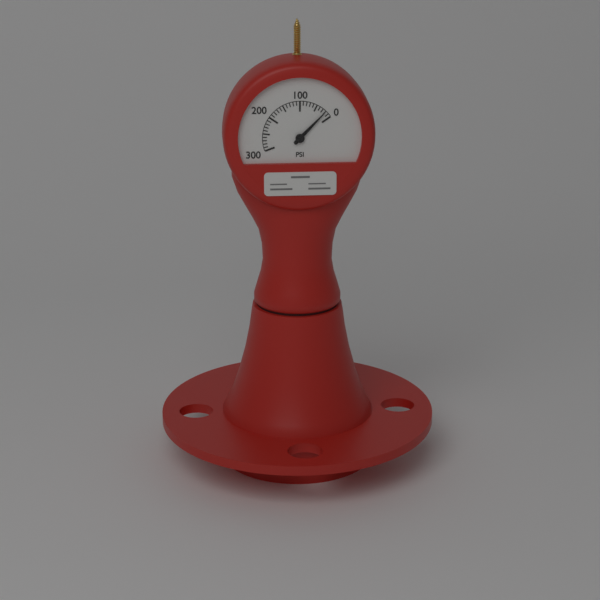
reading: 20 psi
